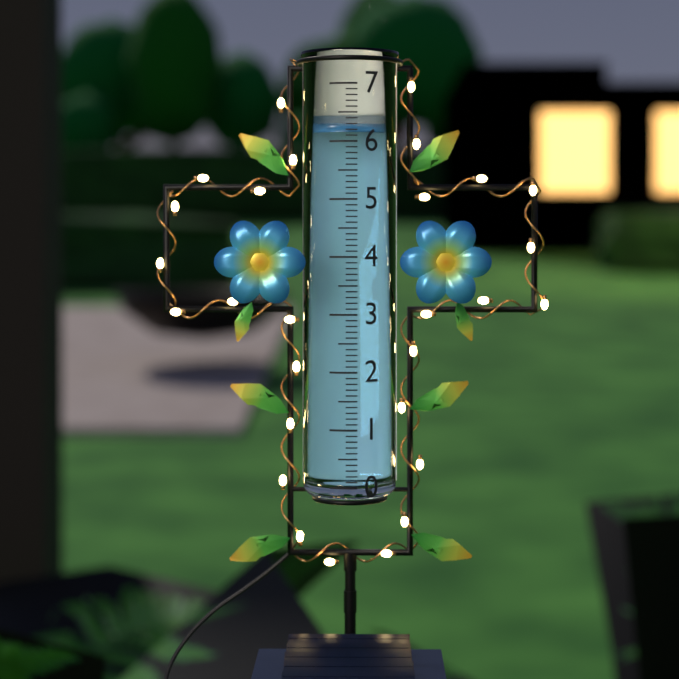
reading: 6.2 (no unit)
